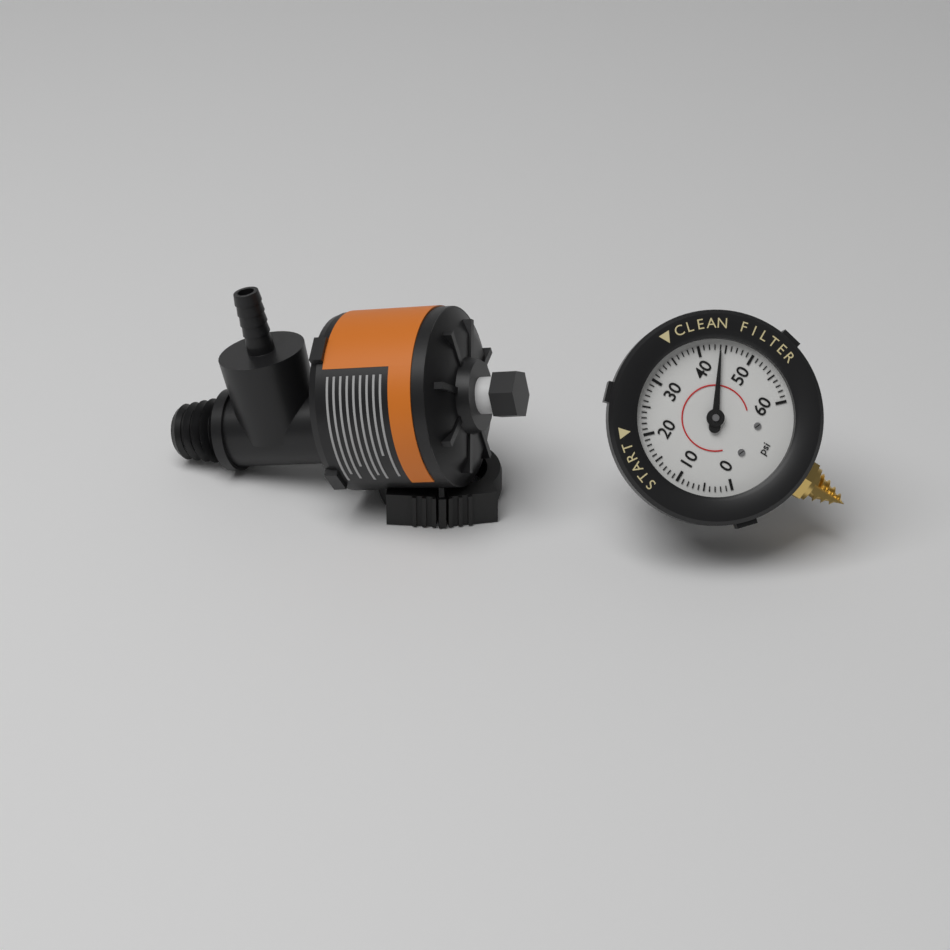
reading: 44 psi
